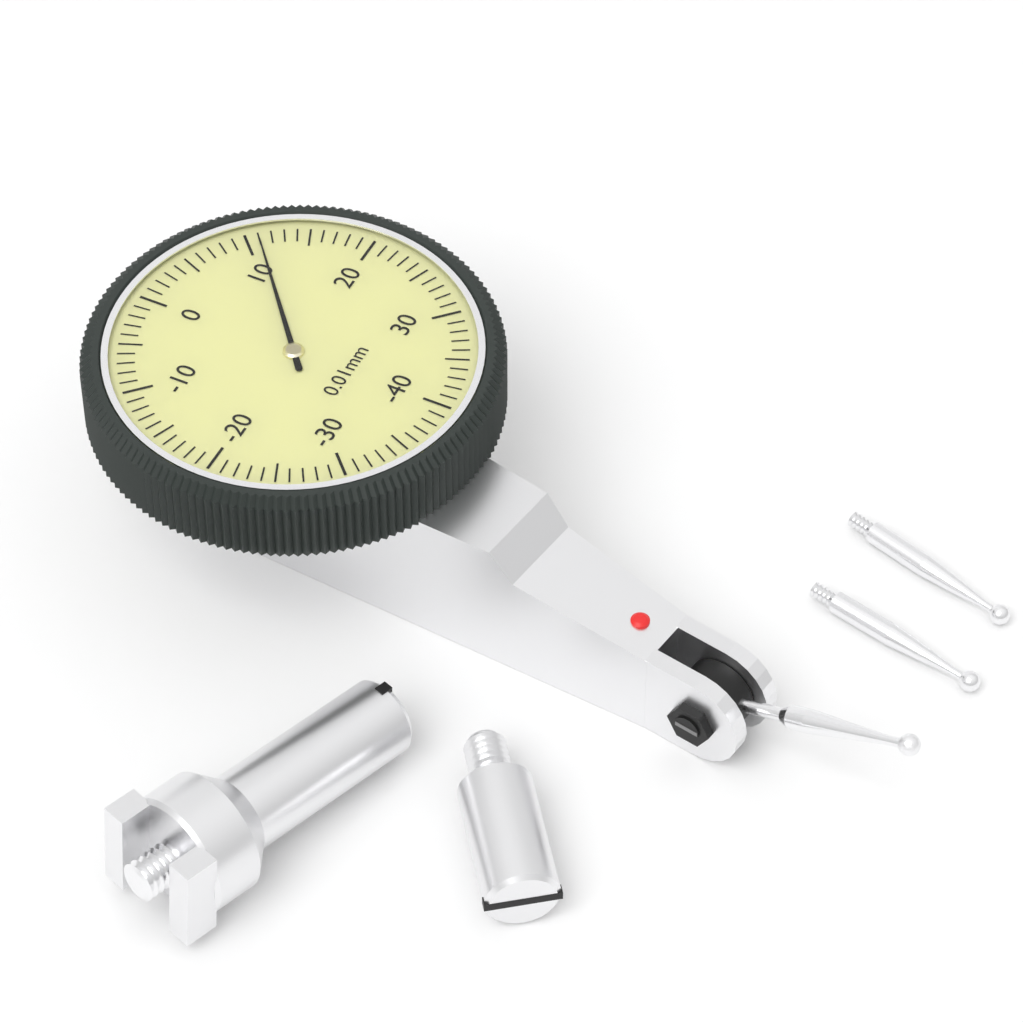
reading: 11 0.01mm
